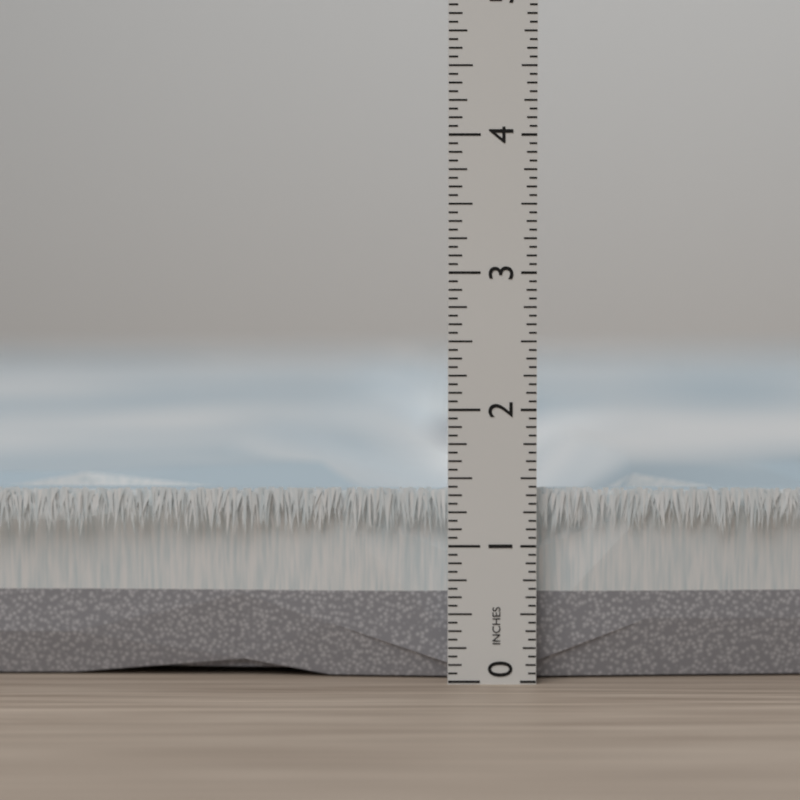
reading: 1.4375 in
